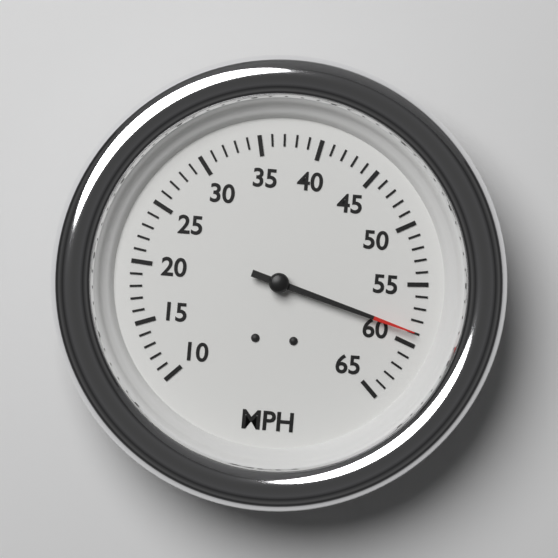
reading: 59 MPH
